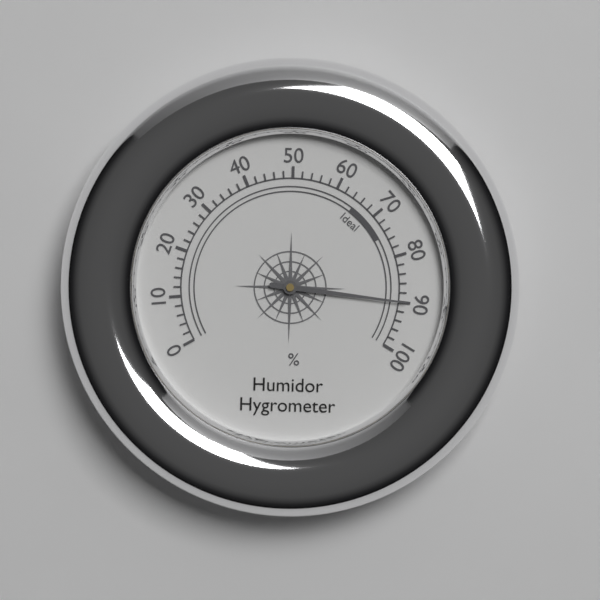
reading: 90 %
